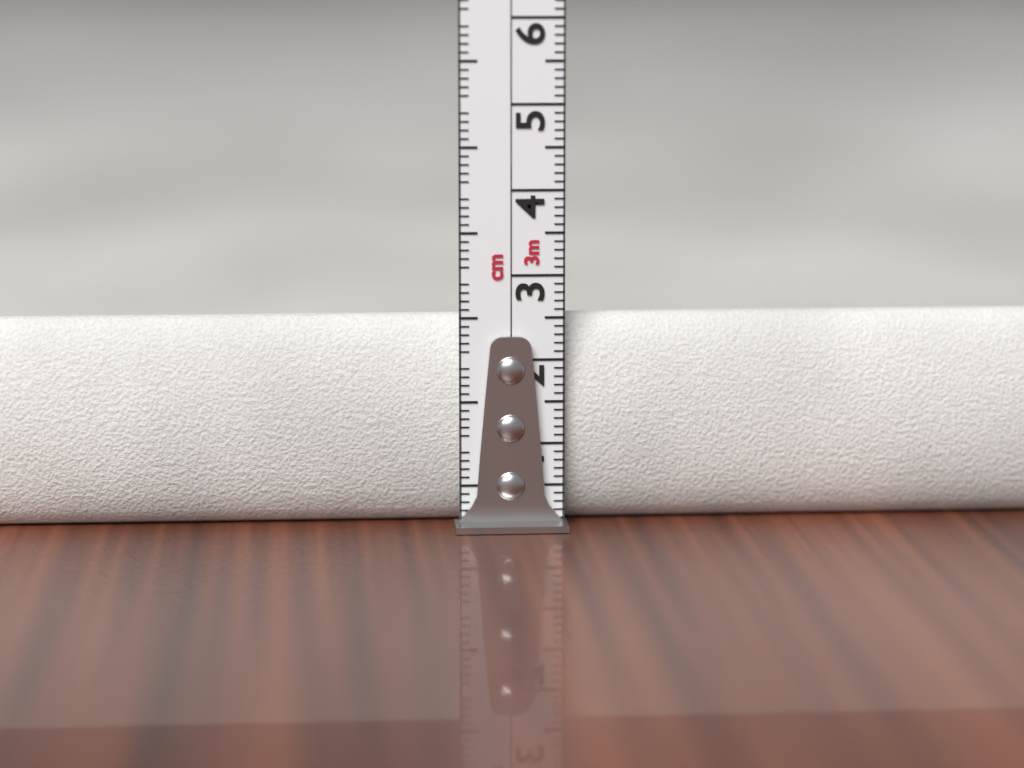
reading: 2.5 cm
